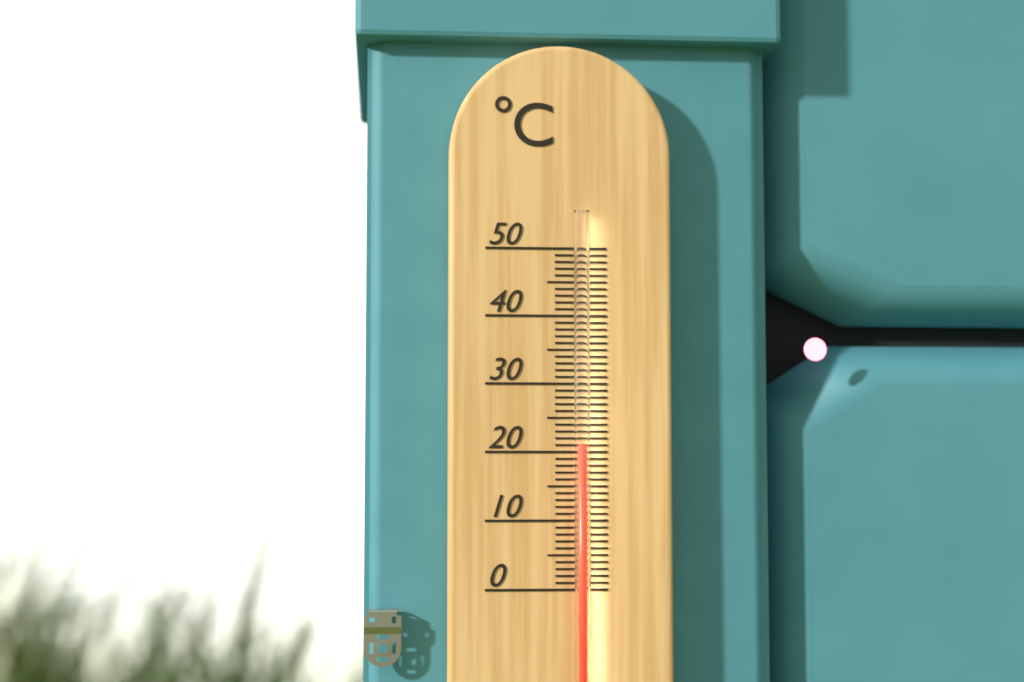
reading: 21 °C
